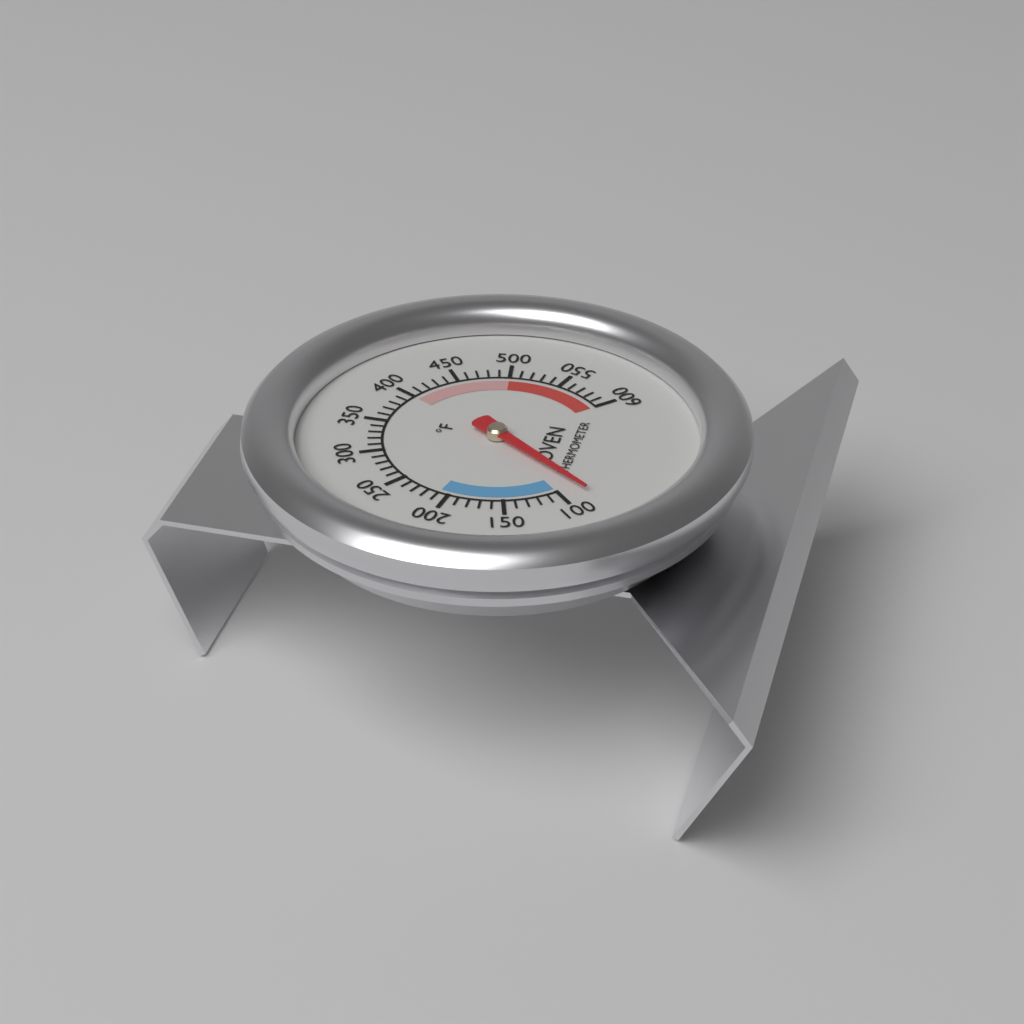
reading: 80 °F
